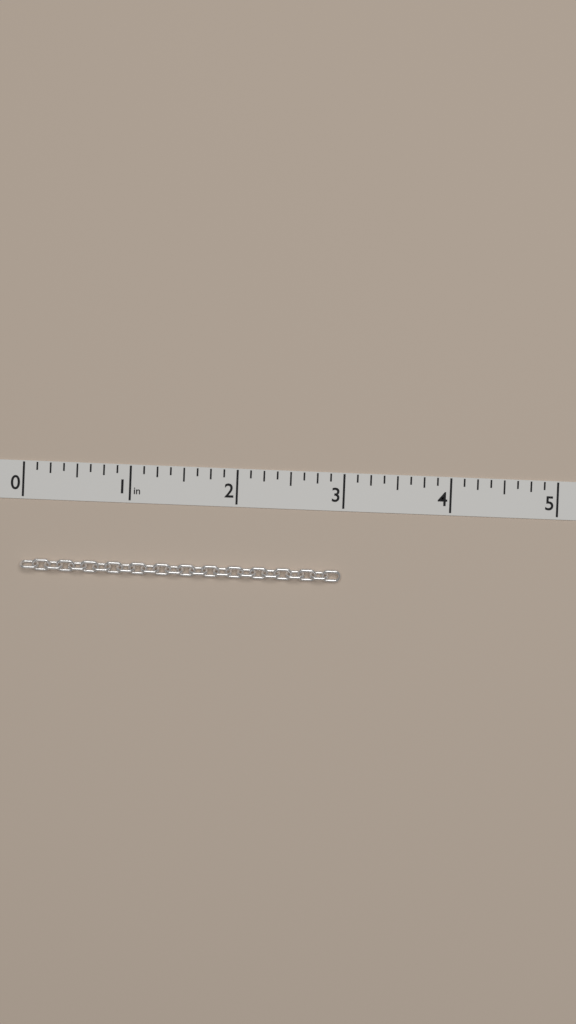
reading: 3.000 in
